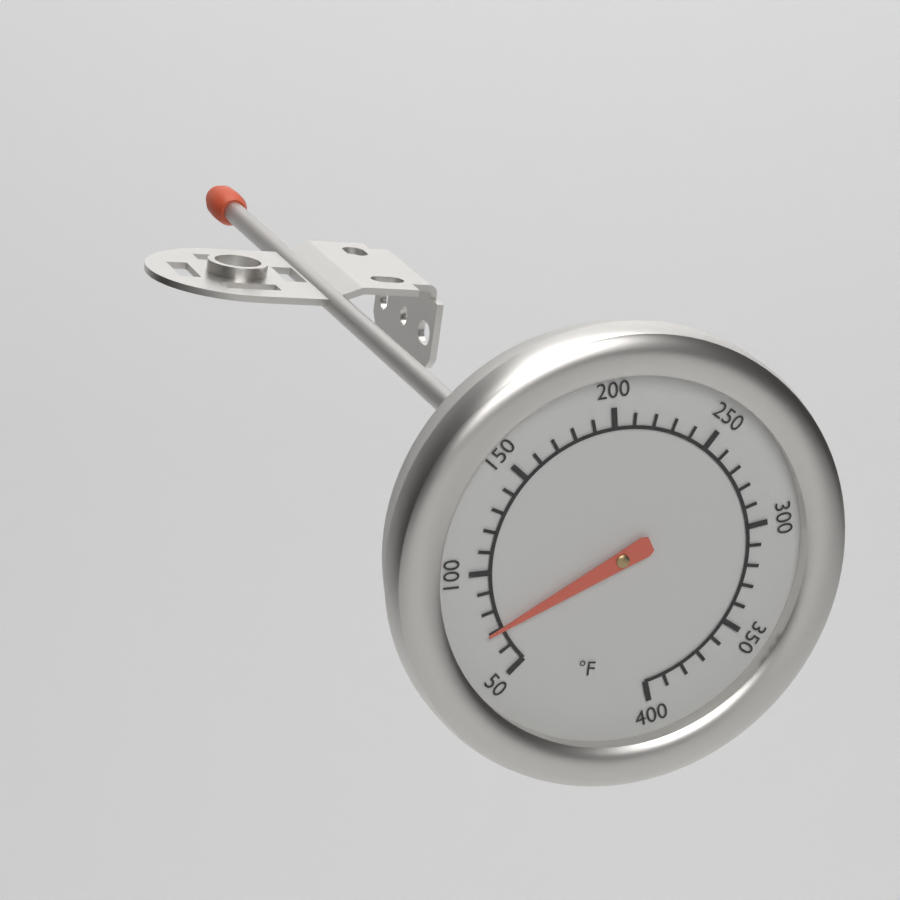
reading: 70 °F
